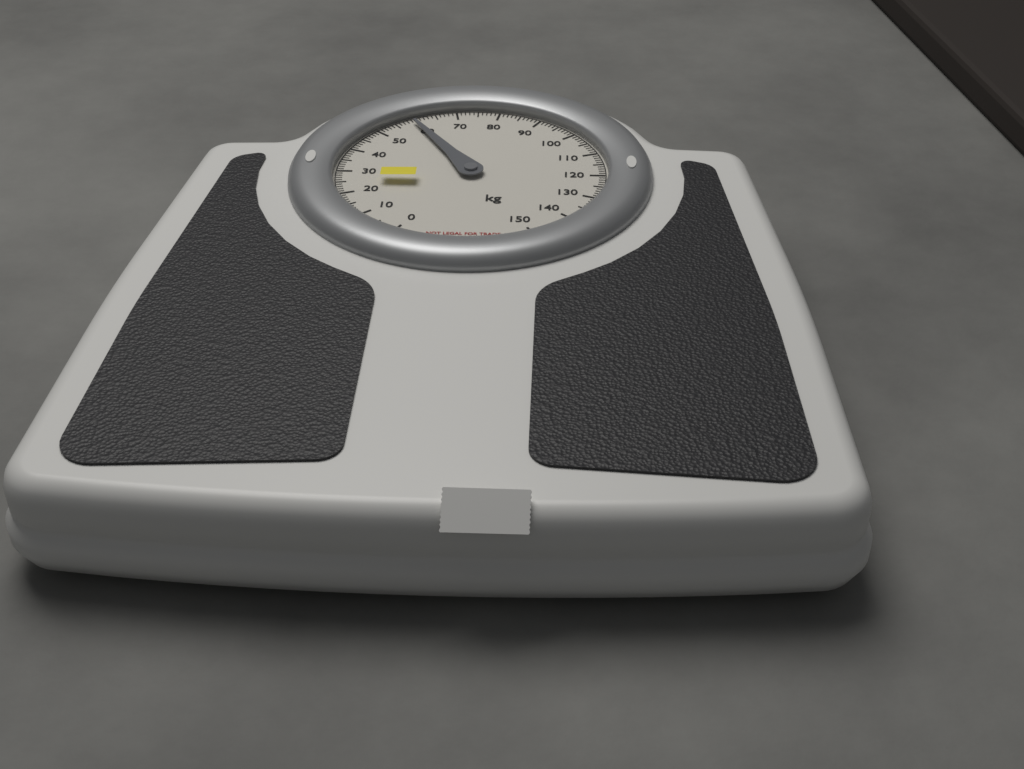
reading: 59 kg
